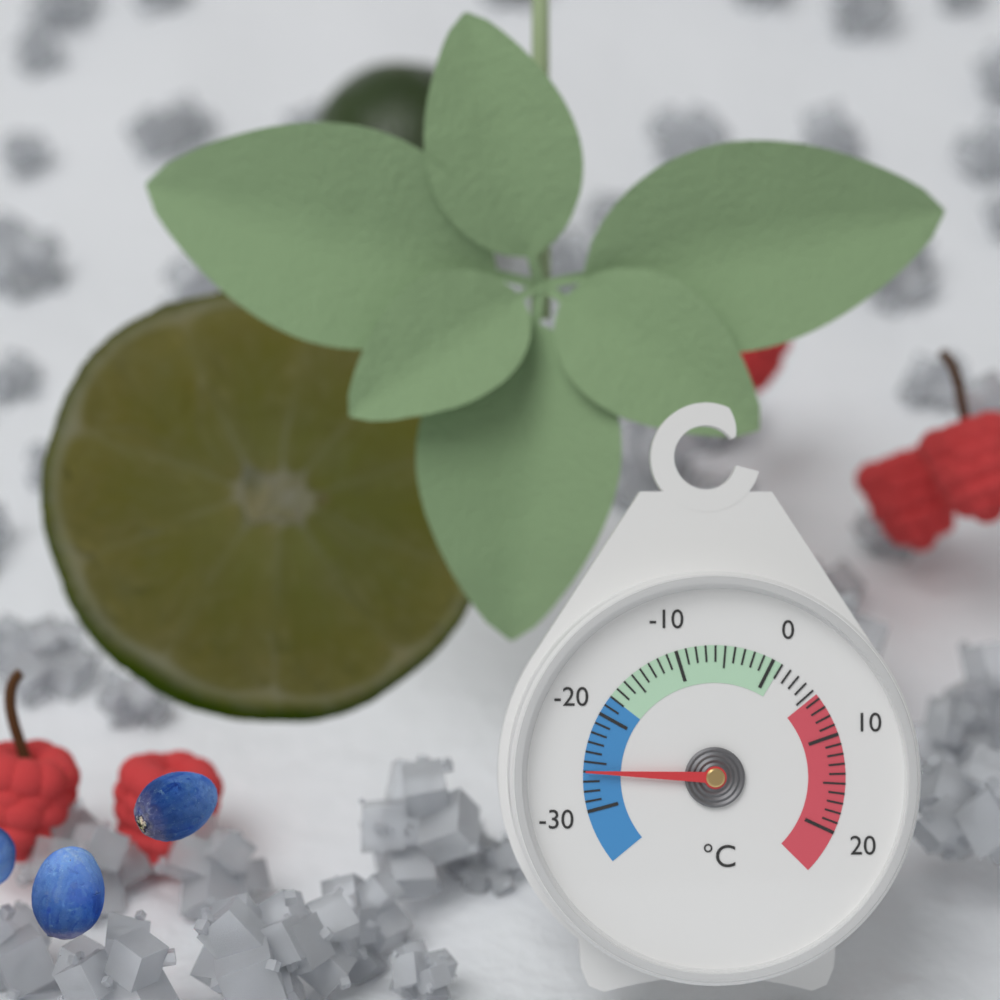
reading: -26 °C
